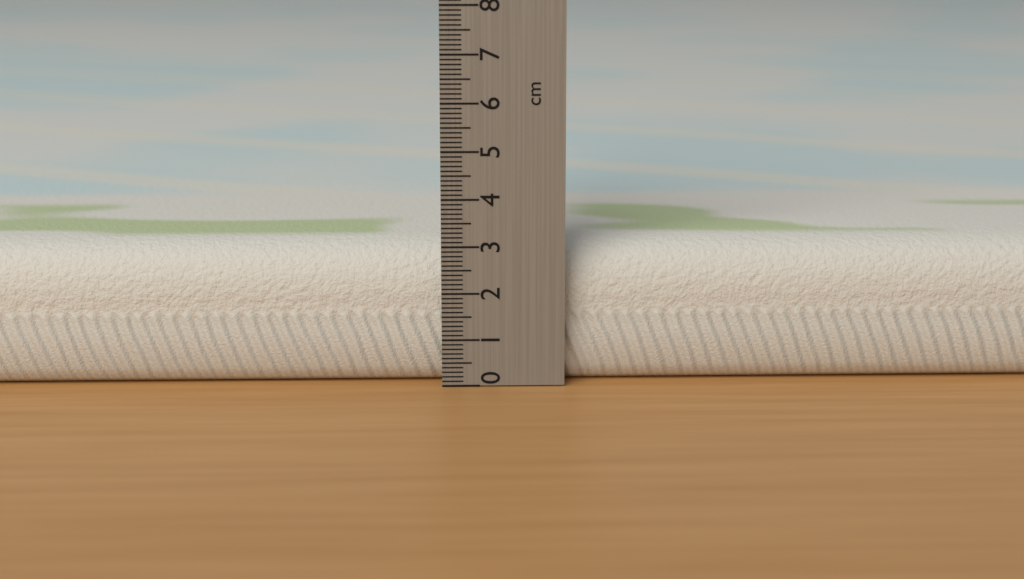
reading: 3.0 cm
